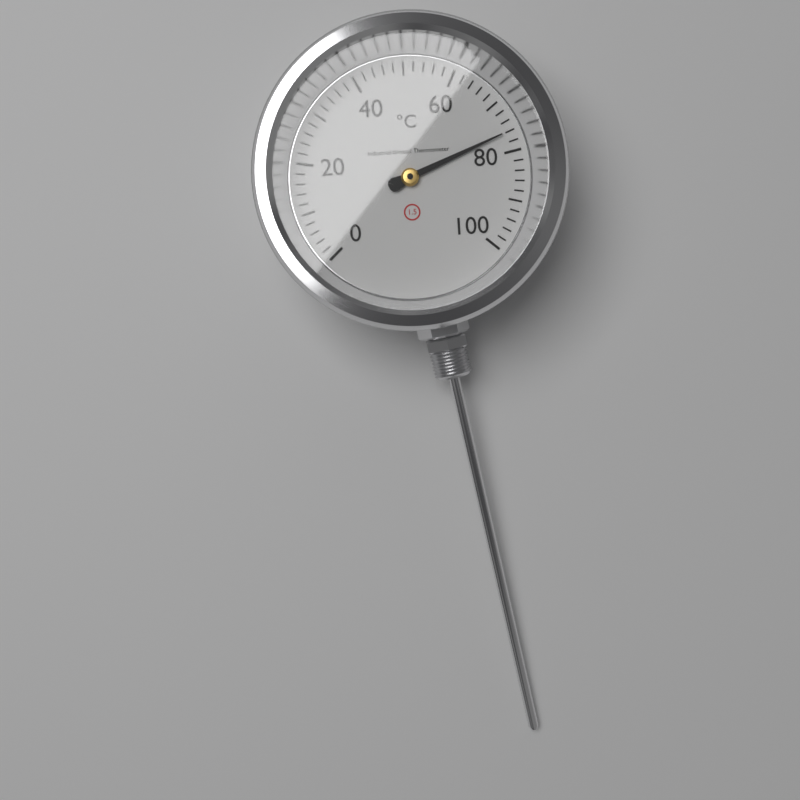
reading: 76 °C
